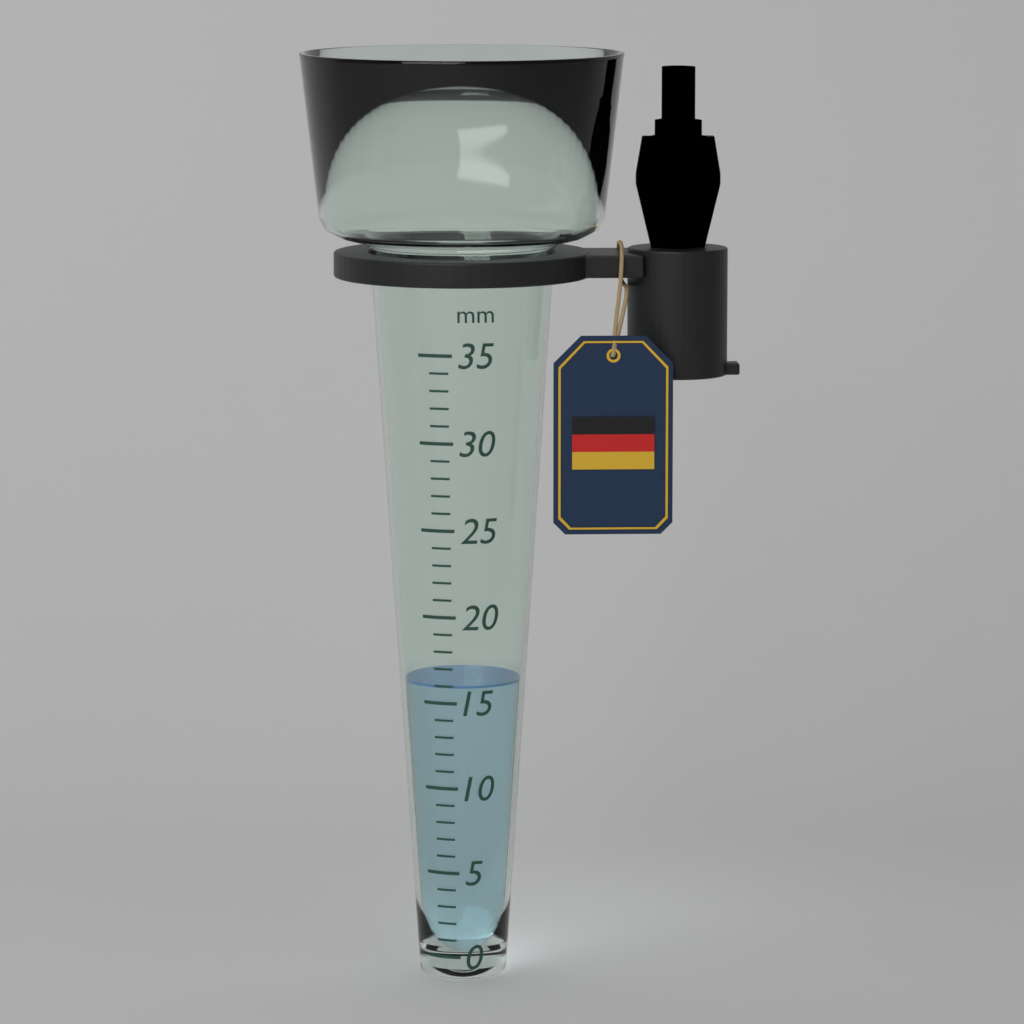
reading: 16 mm
